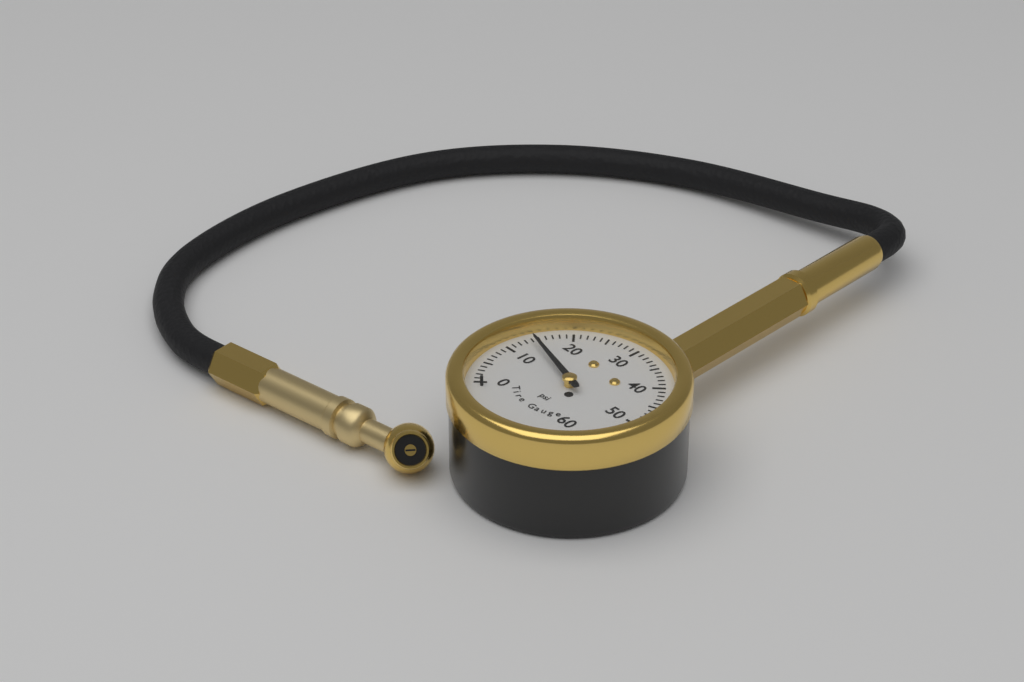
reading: 14 psi
